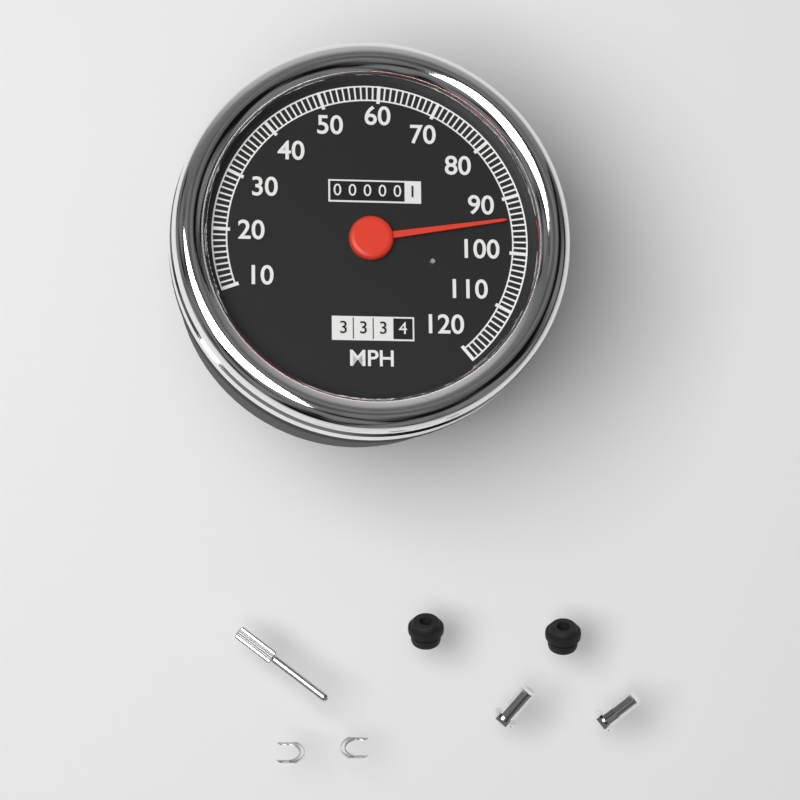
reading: 94 MPH
